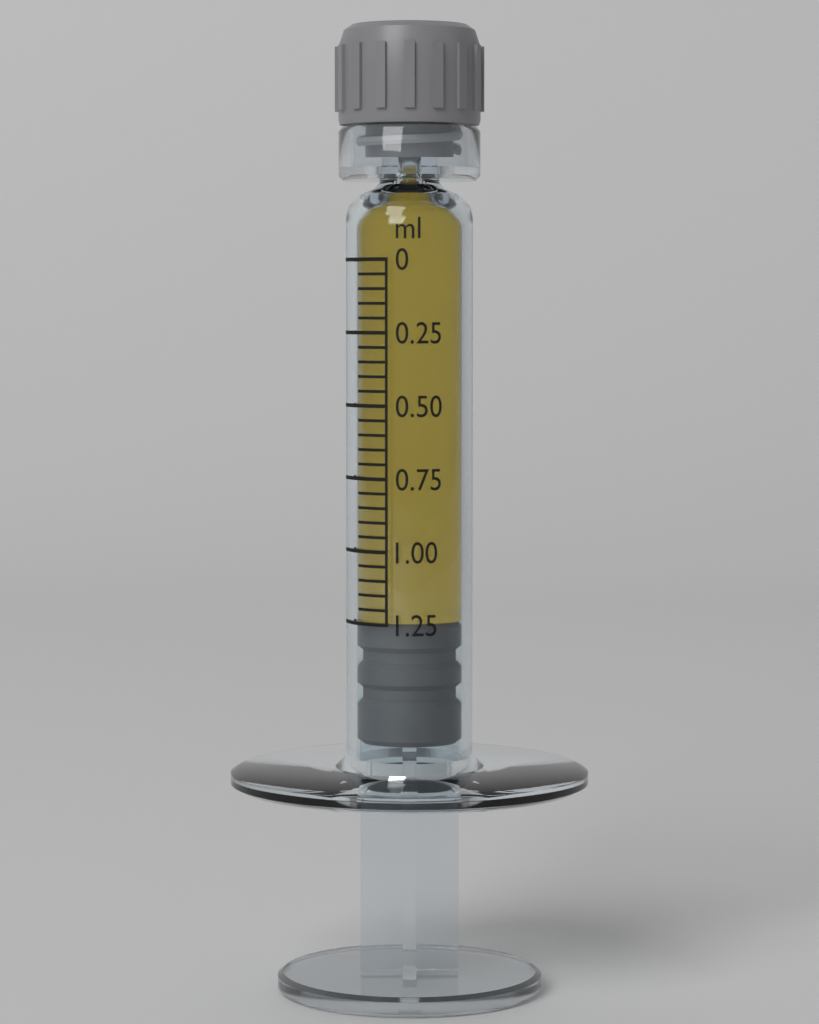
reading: 1.25 ml
